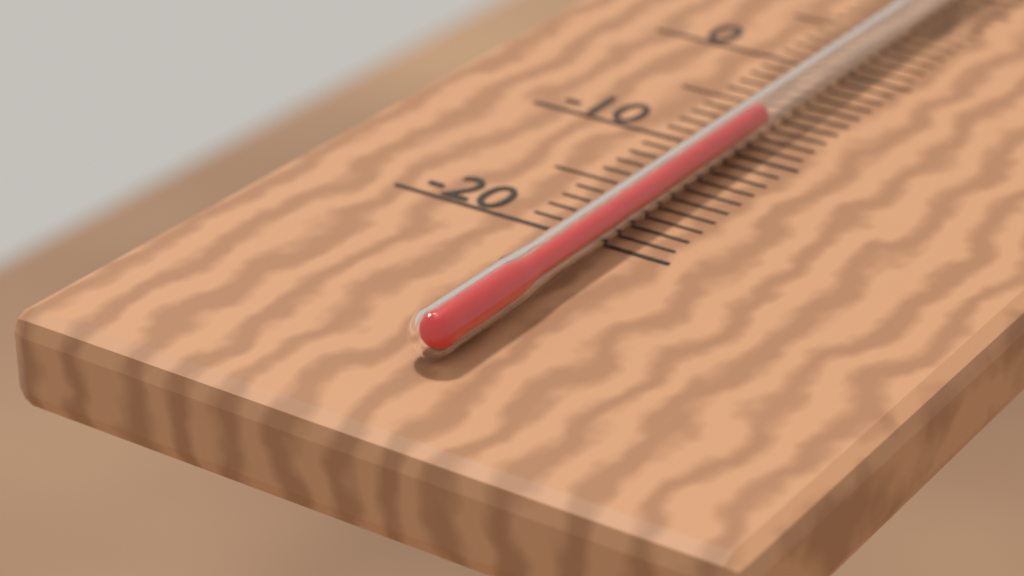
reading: -8 °C
